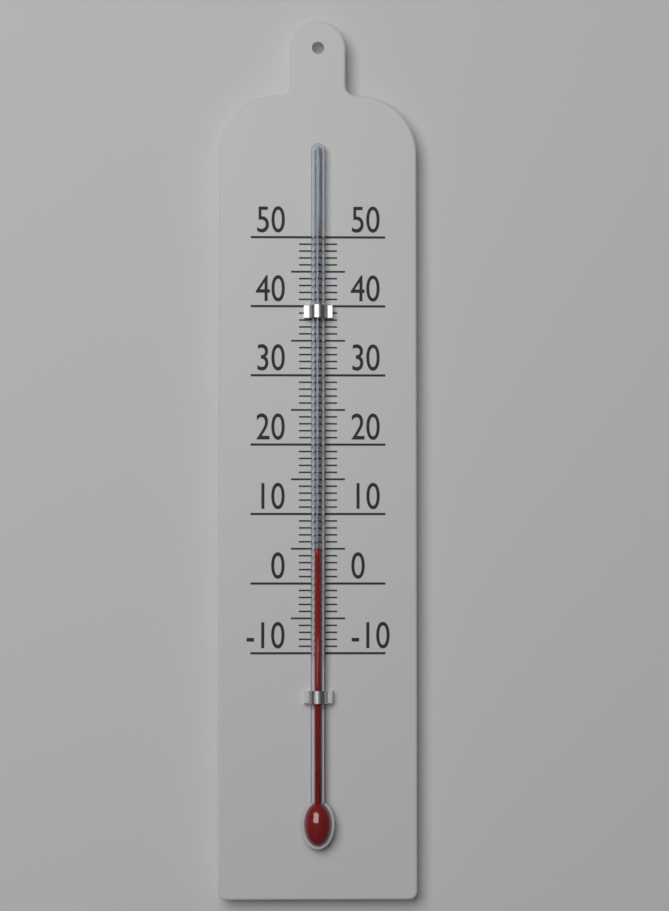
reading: 5 (no unit)
